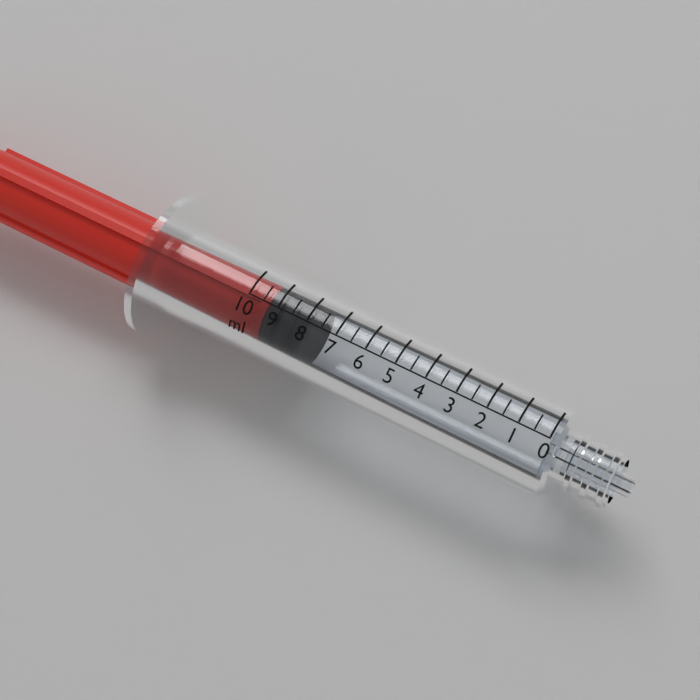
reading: 8.0 ml
